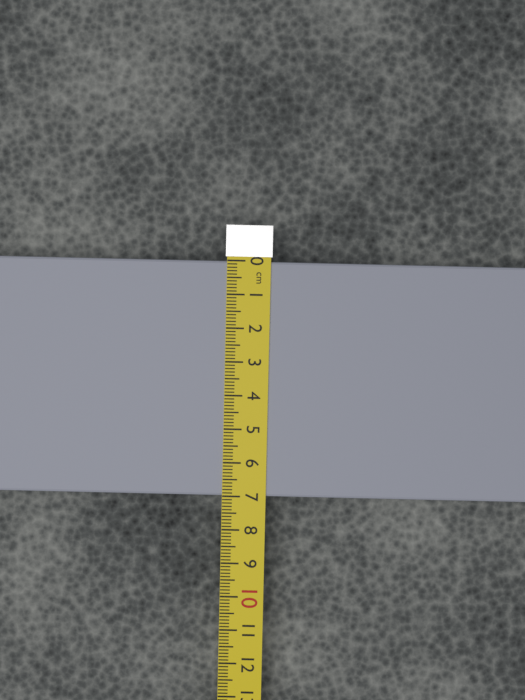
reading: 7.0 cm
